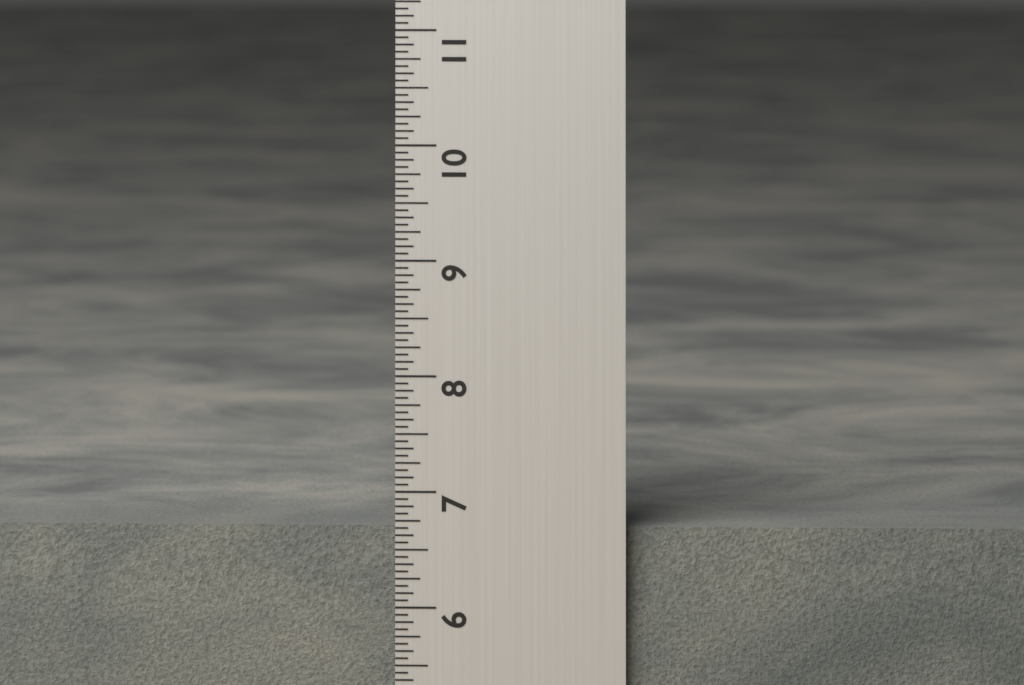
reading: 6.6875 in
